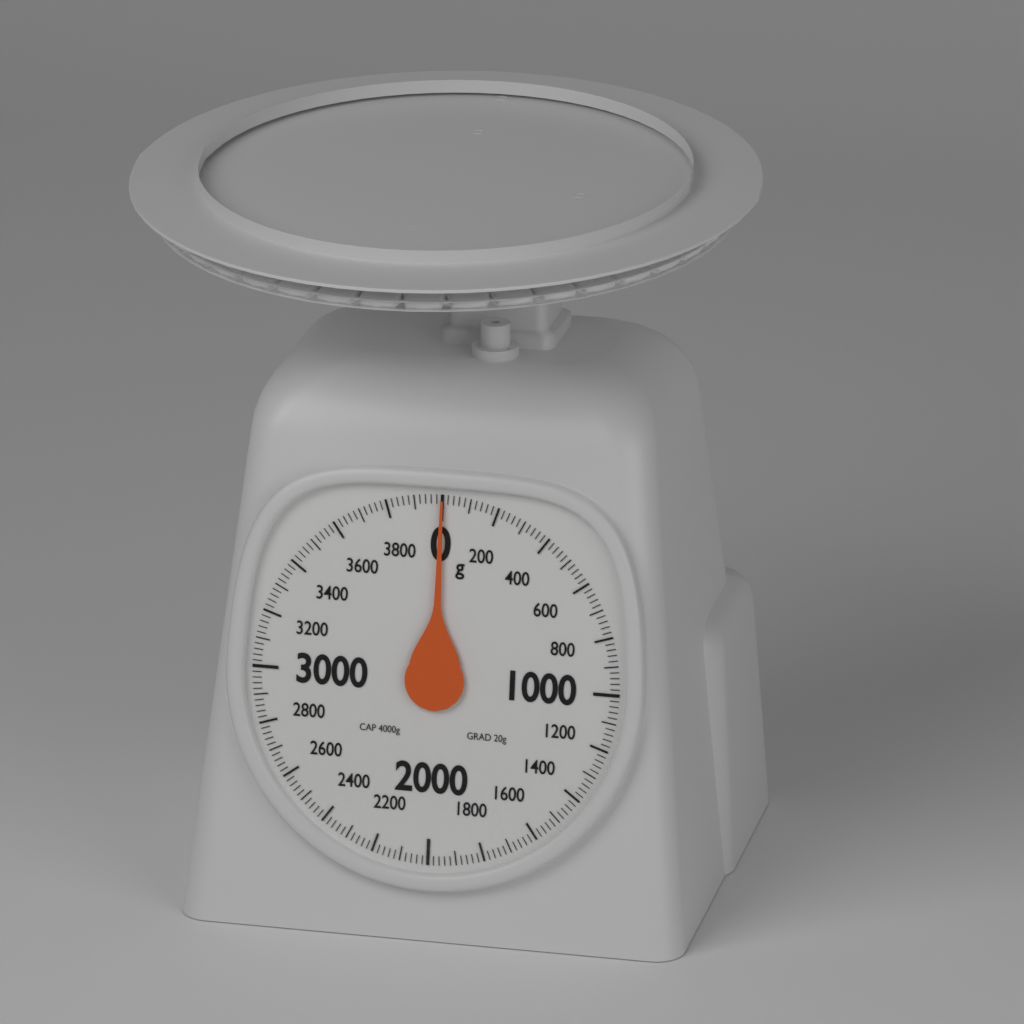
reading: 0 g
